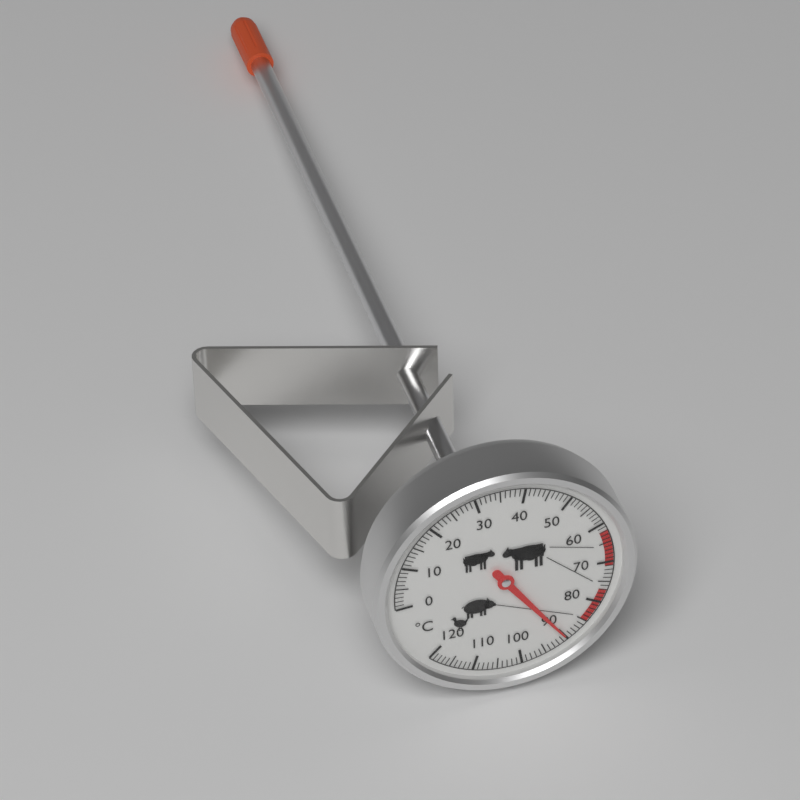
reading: 90 °C
